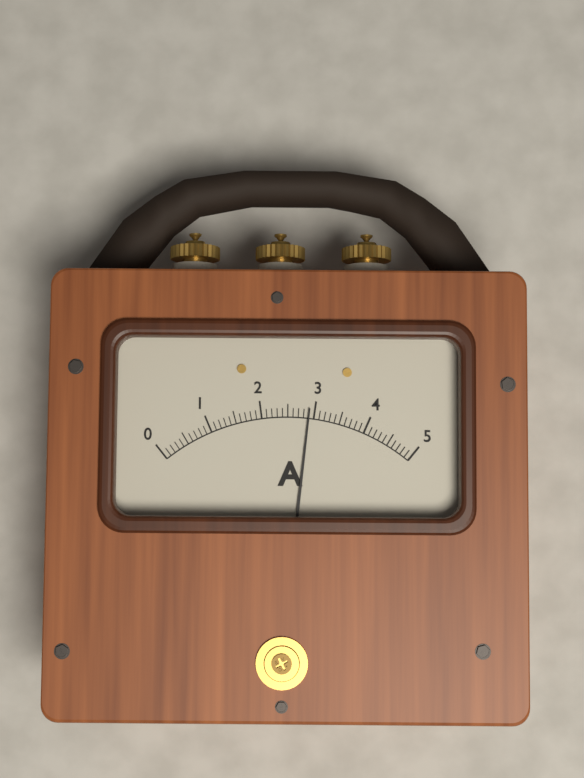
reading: 2.9 A
